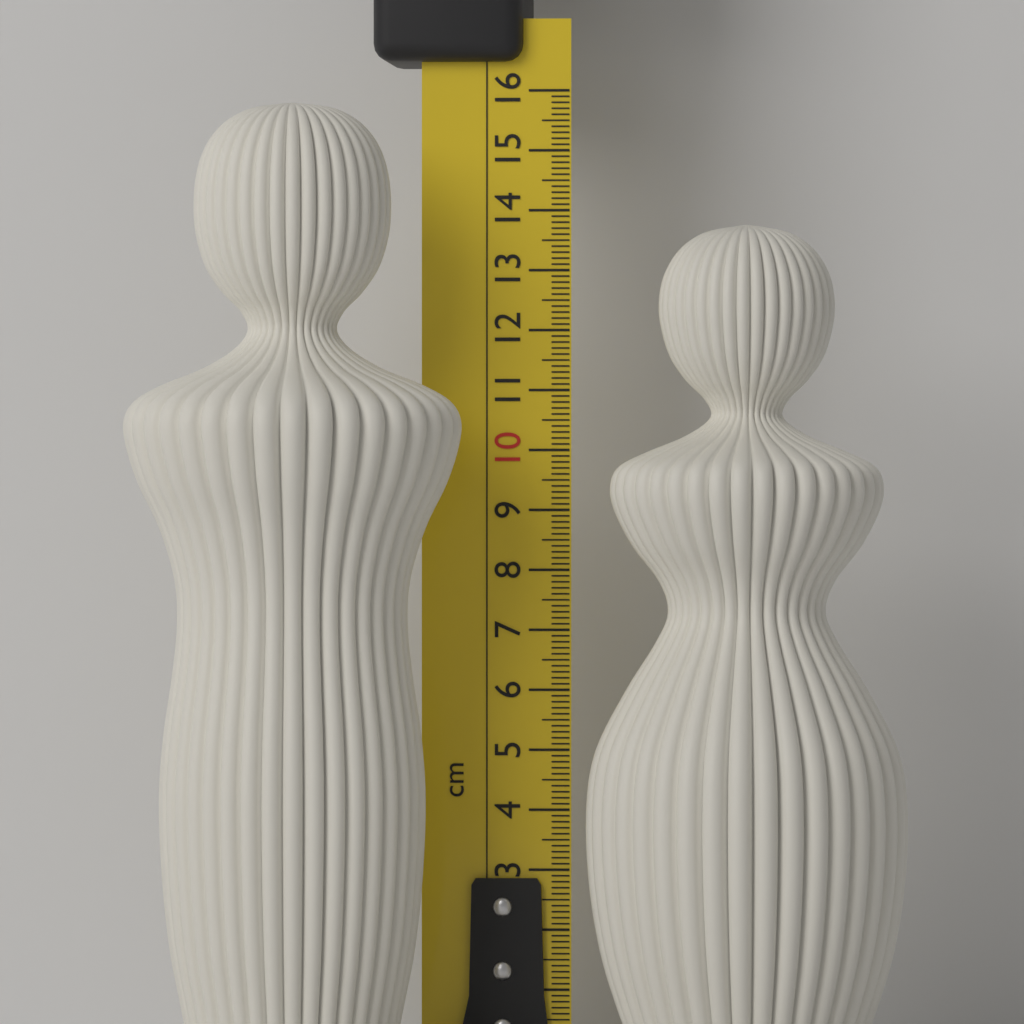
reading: 15.7 cm
